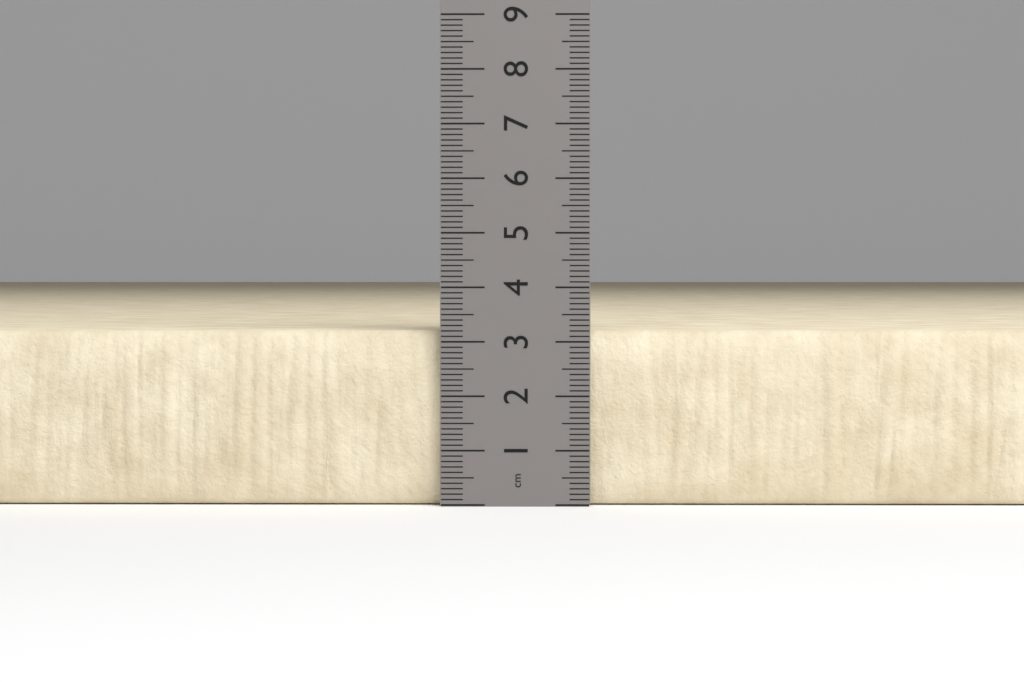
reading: 3.2 cm
